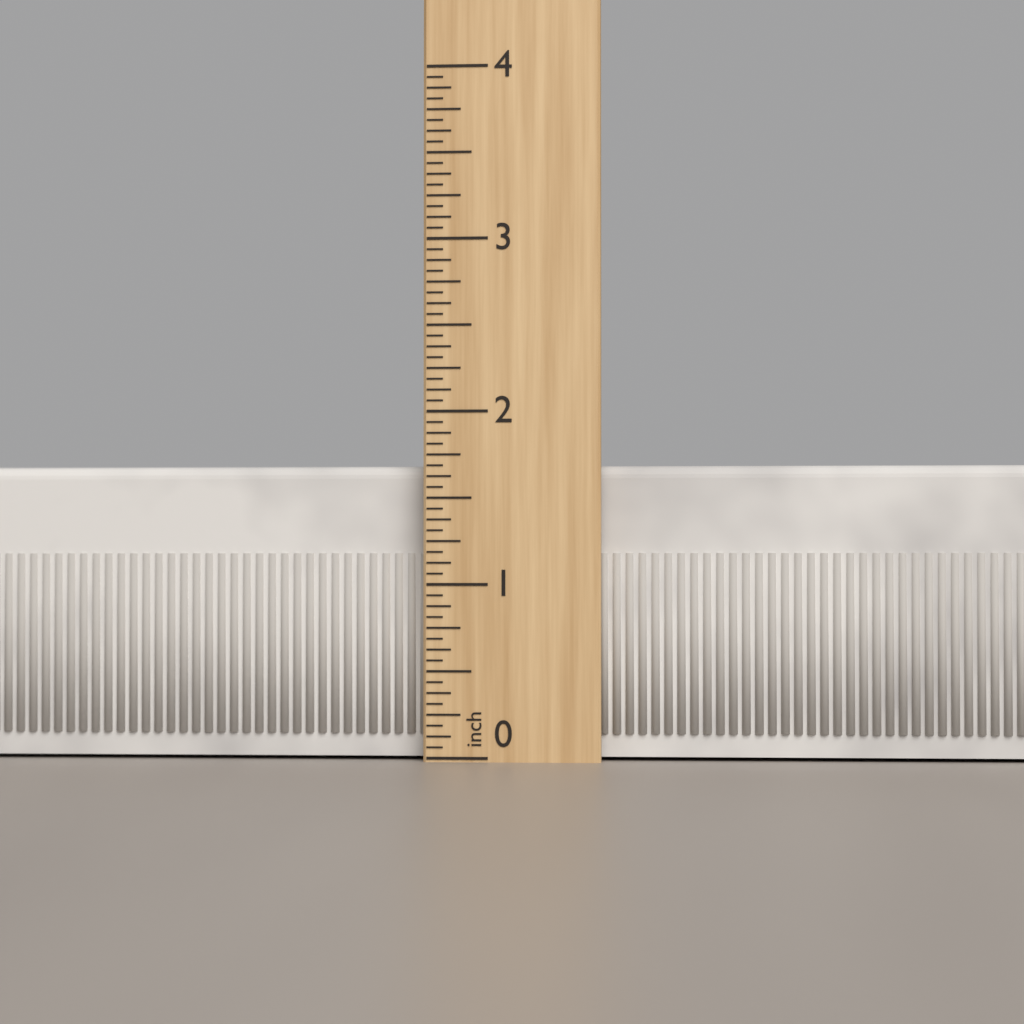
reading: 1.6875 inch
